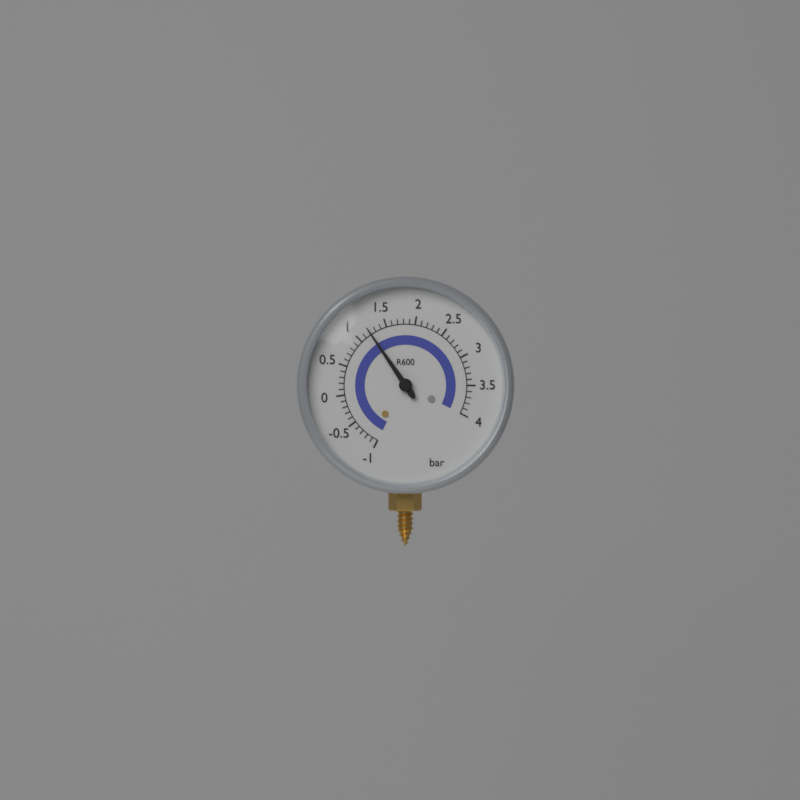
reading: 1.2 bar
